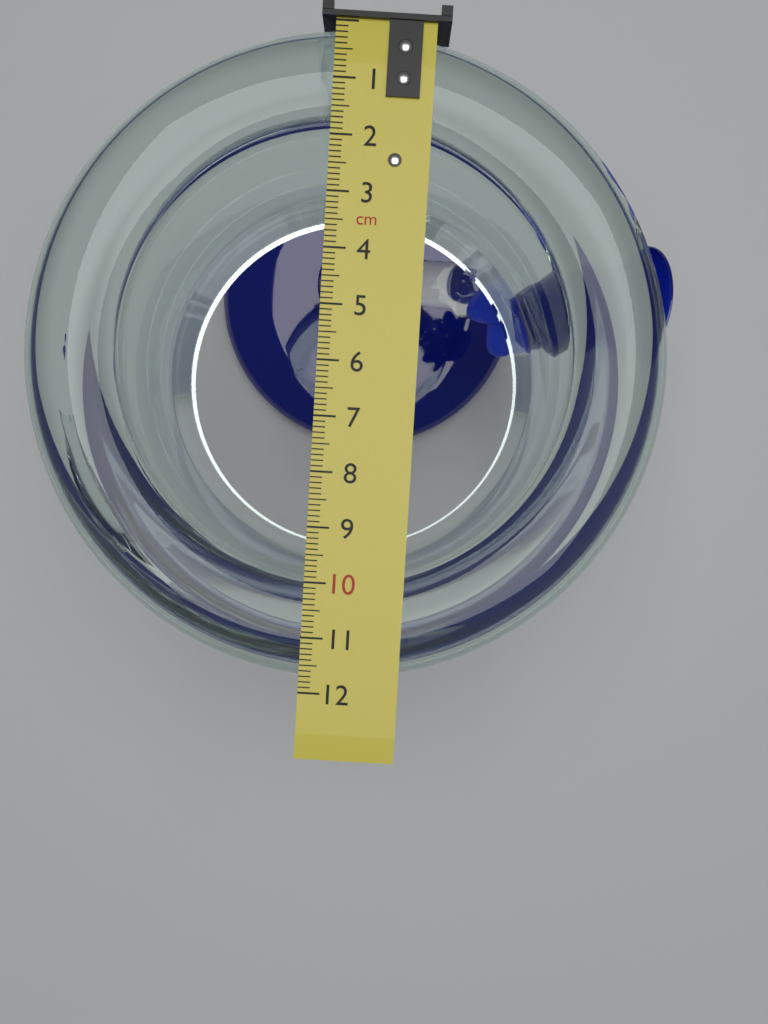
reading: 11.8 cm
